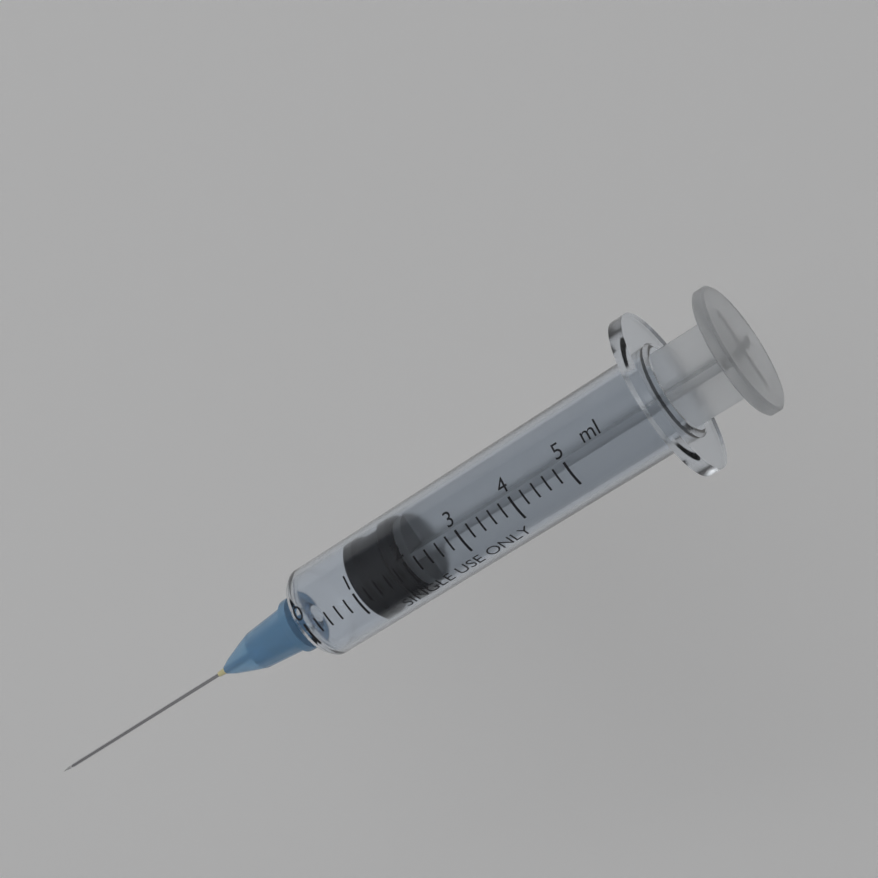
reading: 1.0 ml
